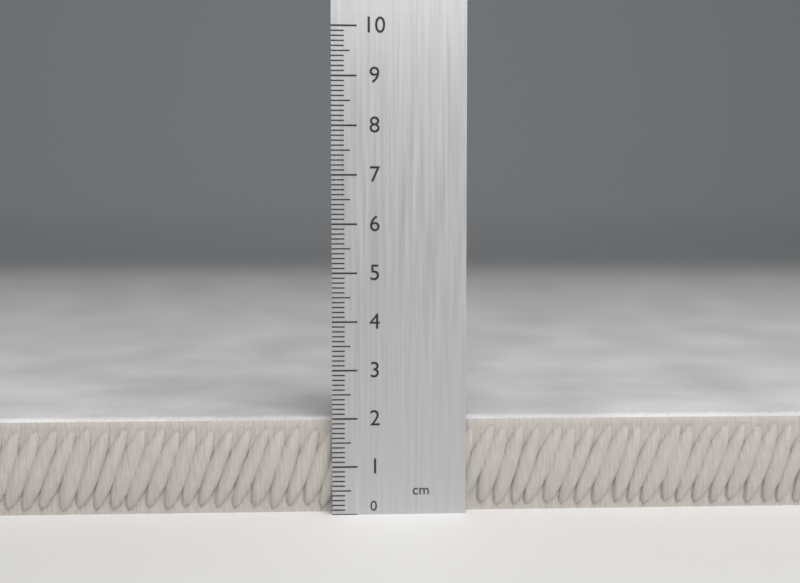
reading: 2.0 cm
